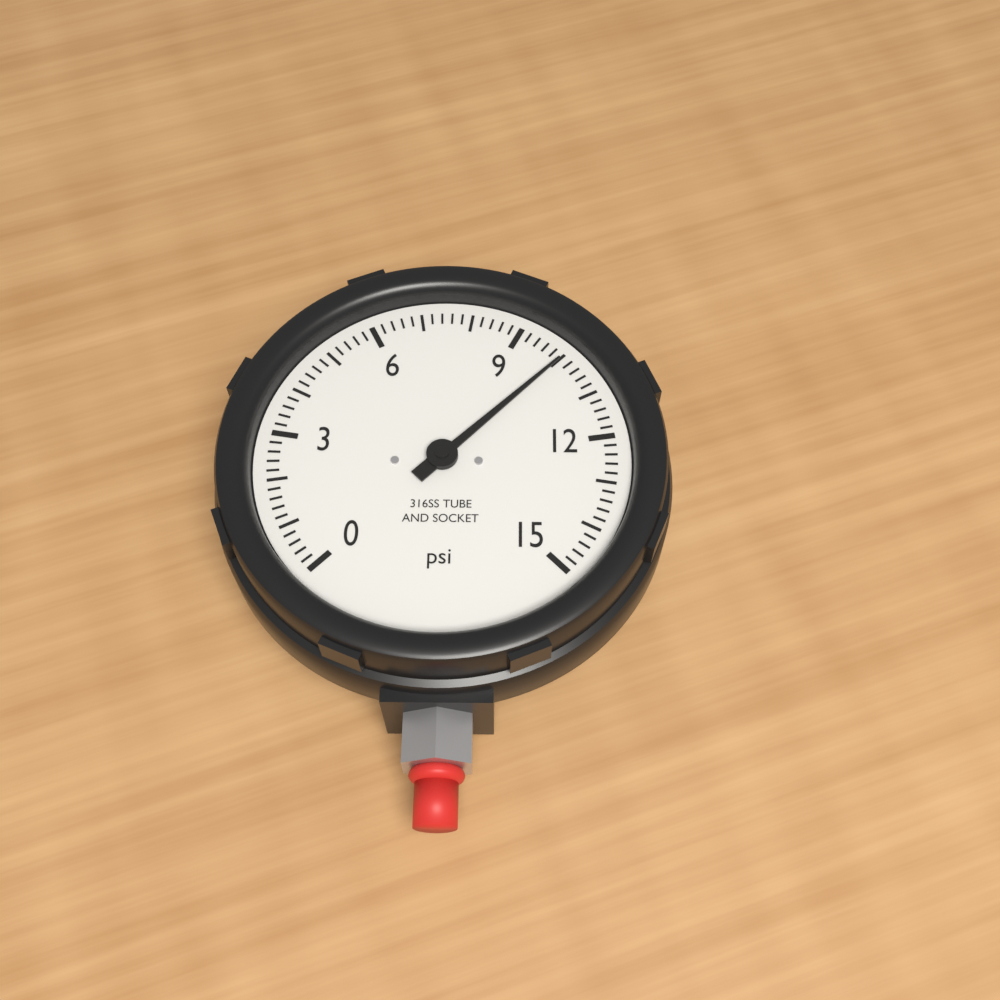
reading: 10.0 psi
